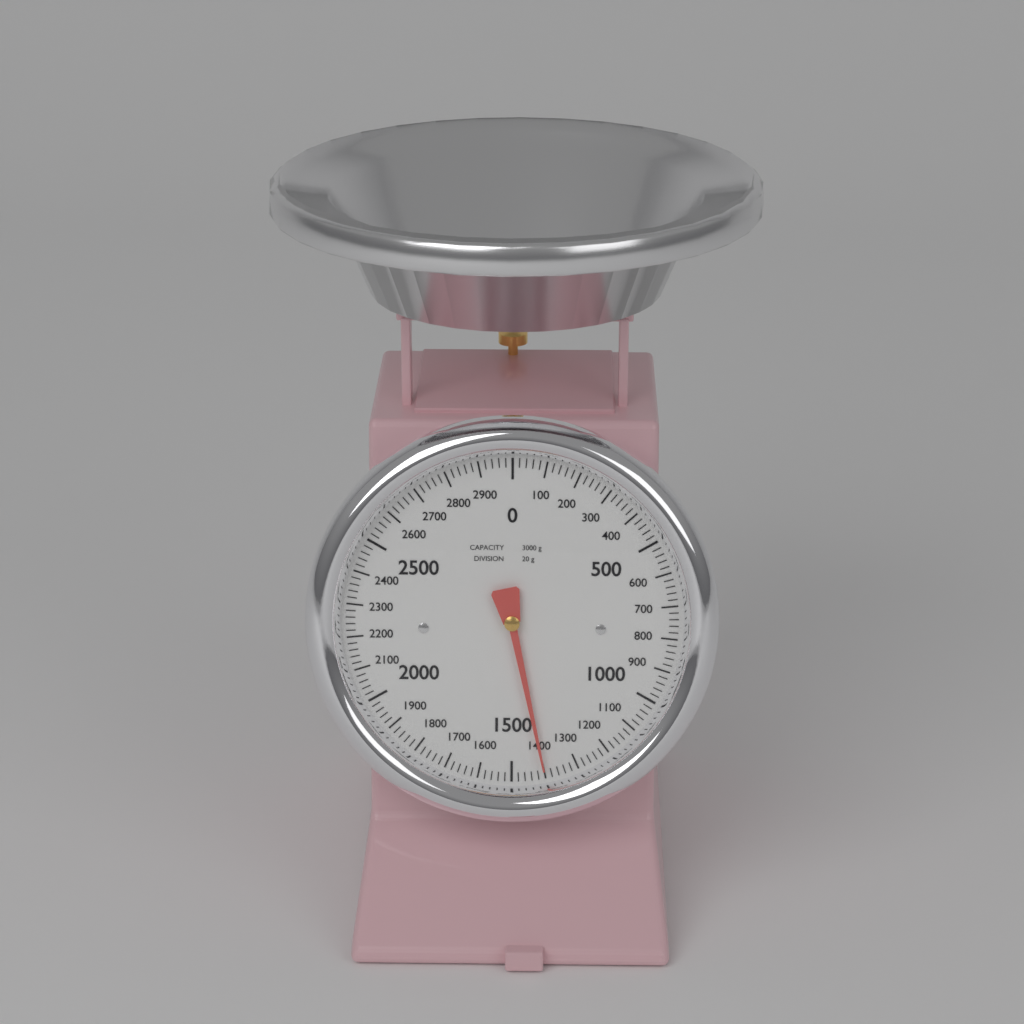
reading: 1400 g
